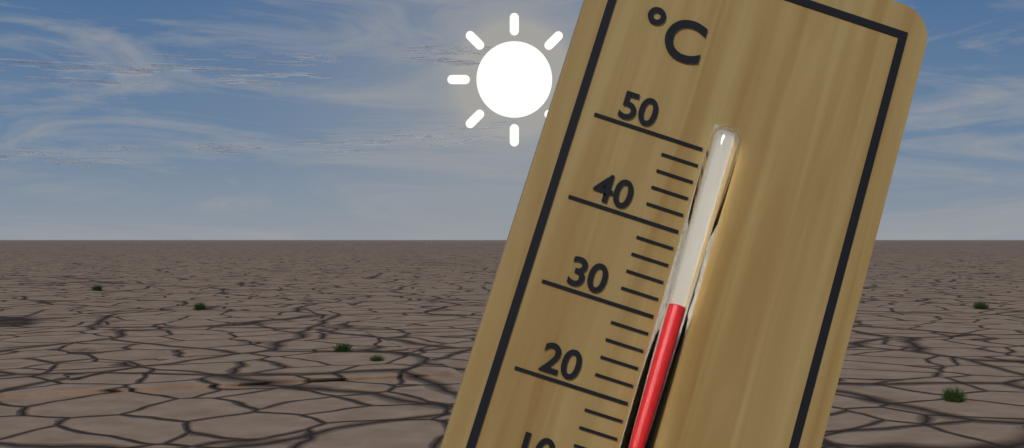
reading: 32 °C
